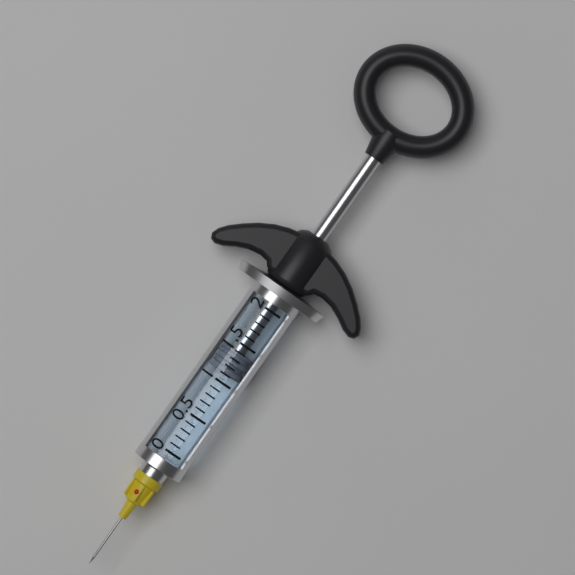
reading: 1.1 (no unit)
